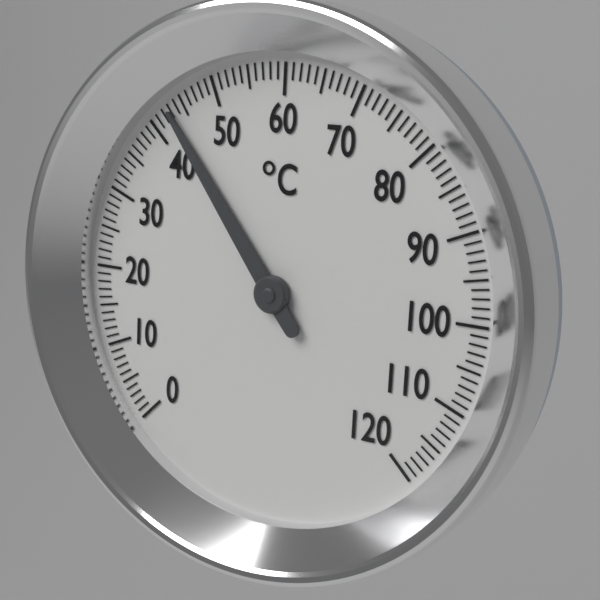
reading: 43 °C
